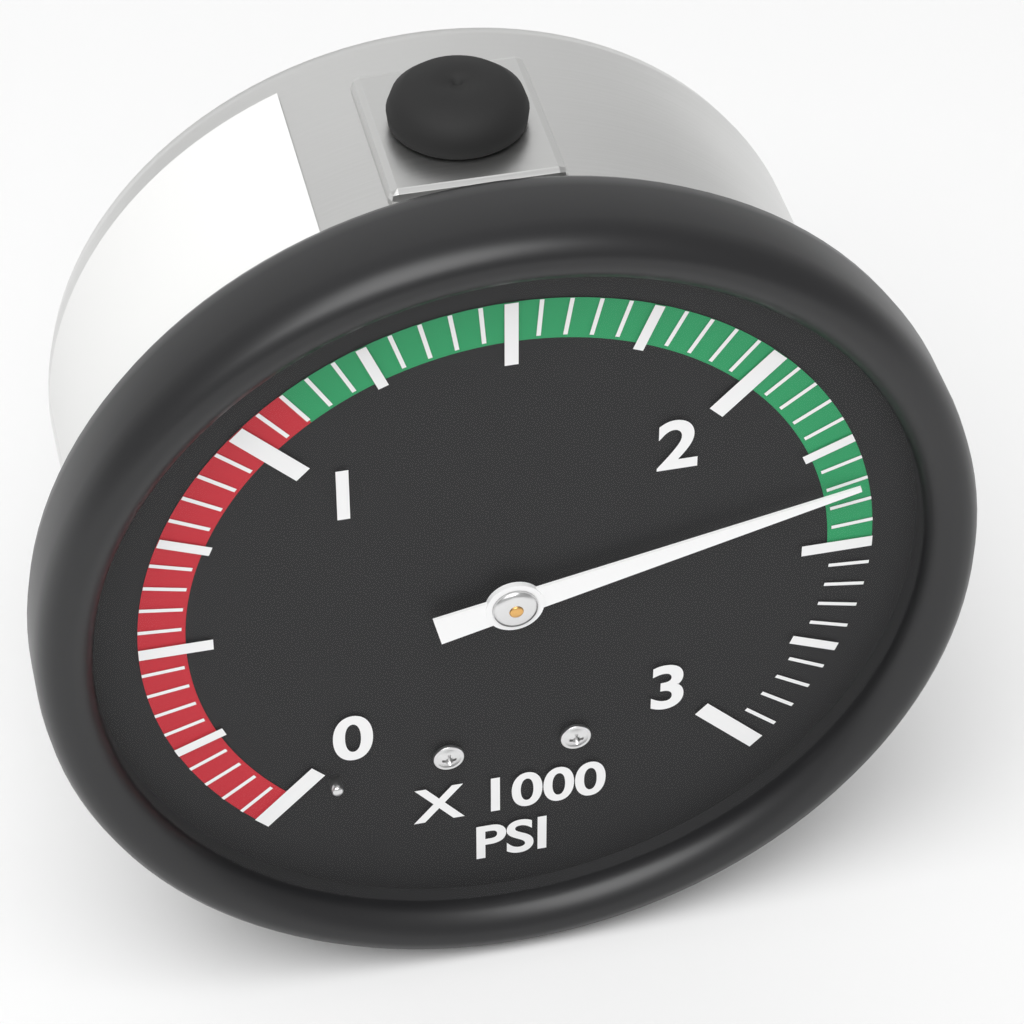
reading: 2350 psi
